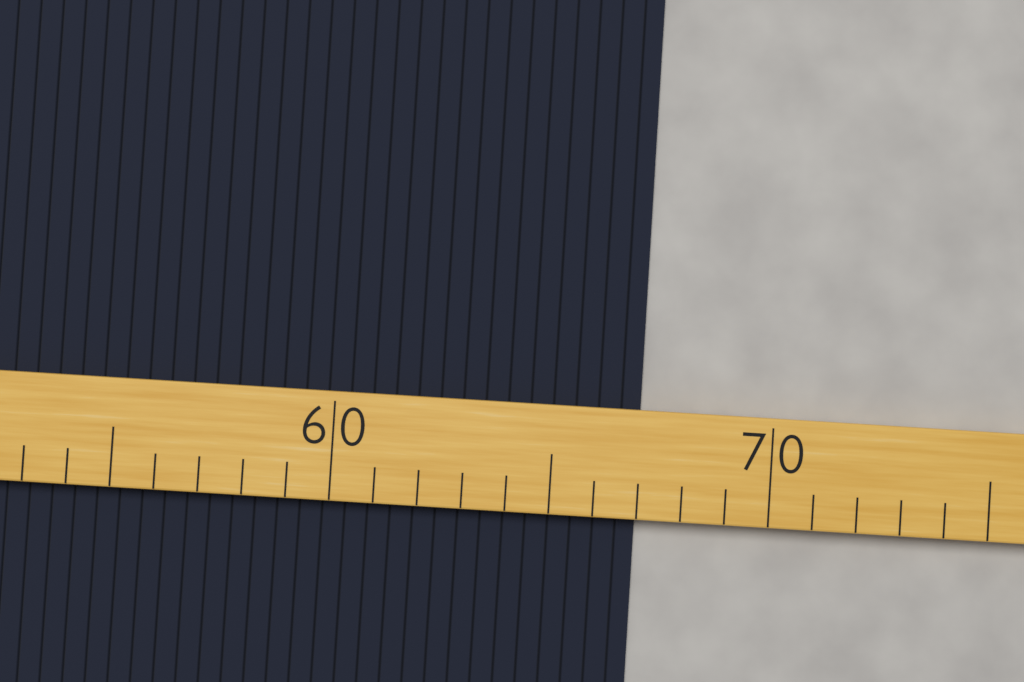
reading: 67 (no unit)
